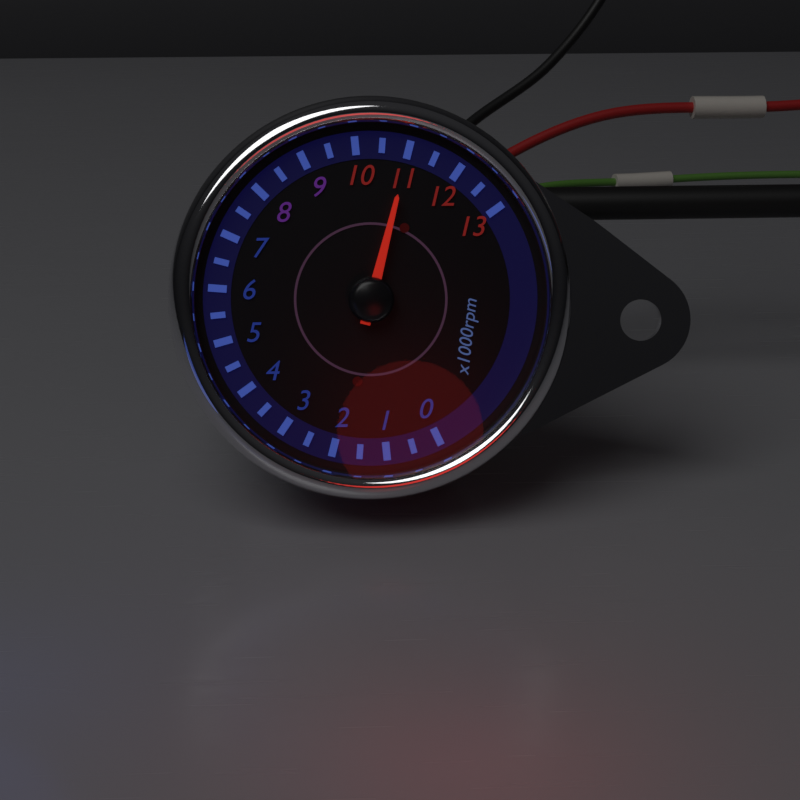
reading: 11000 rpm
